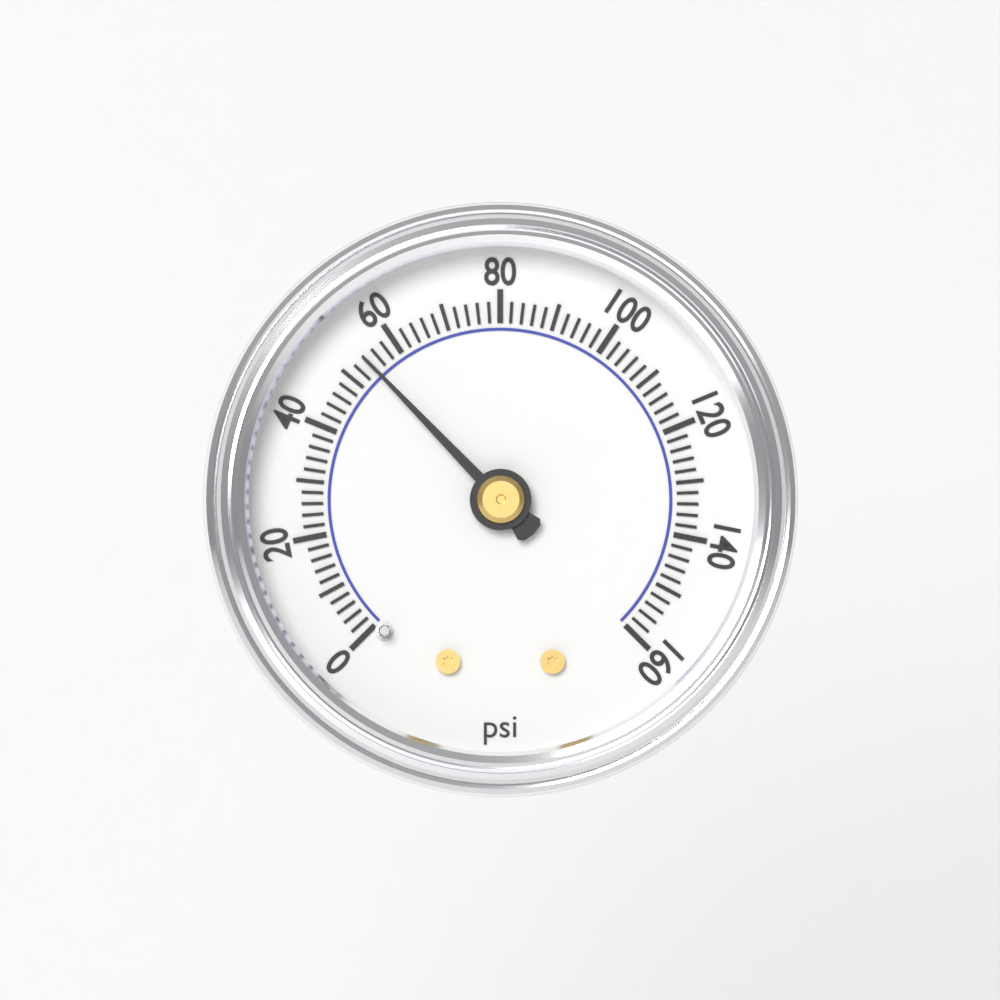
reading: 54 psi
